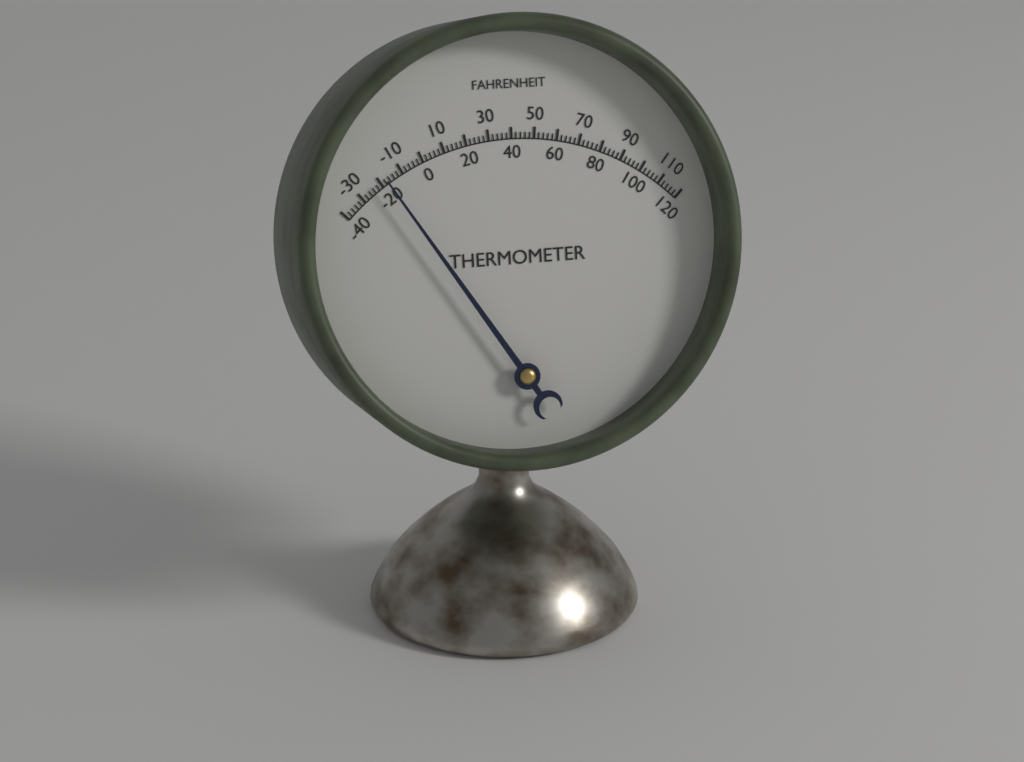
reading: -18 °F
